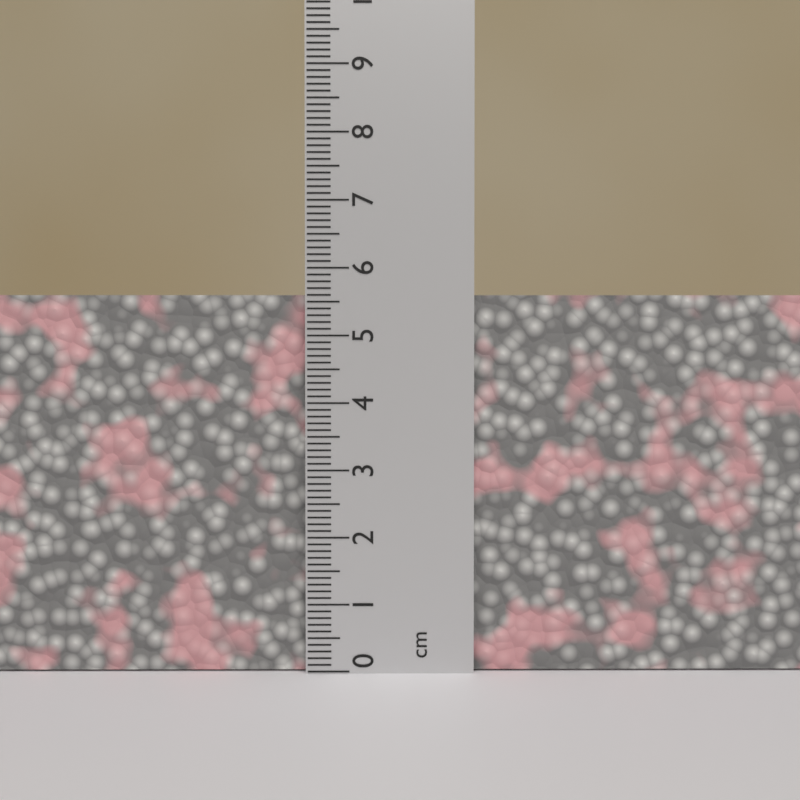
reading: 5.6 cm
